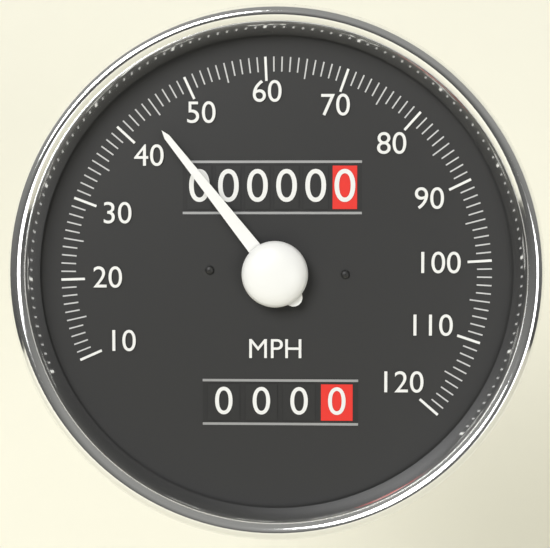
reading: 44 MPH
